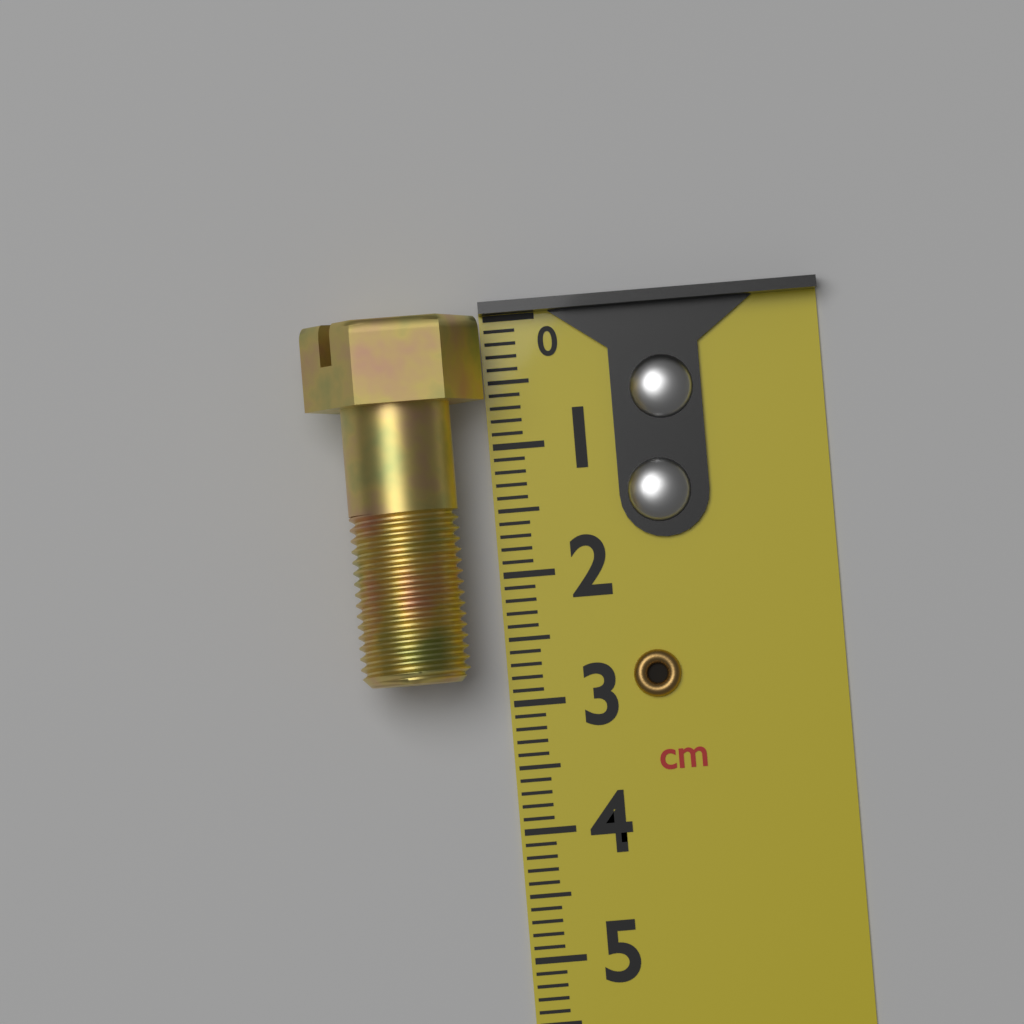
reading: 2.8 cm
